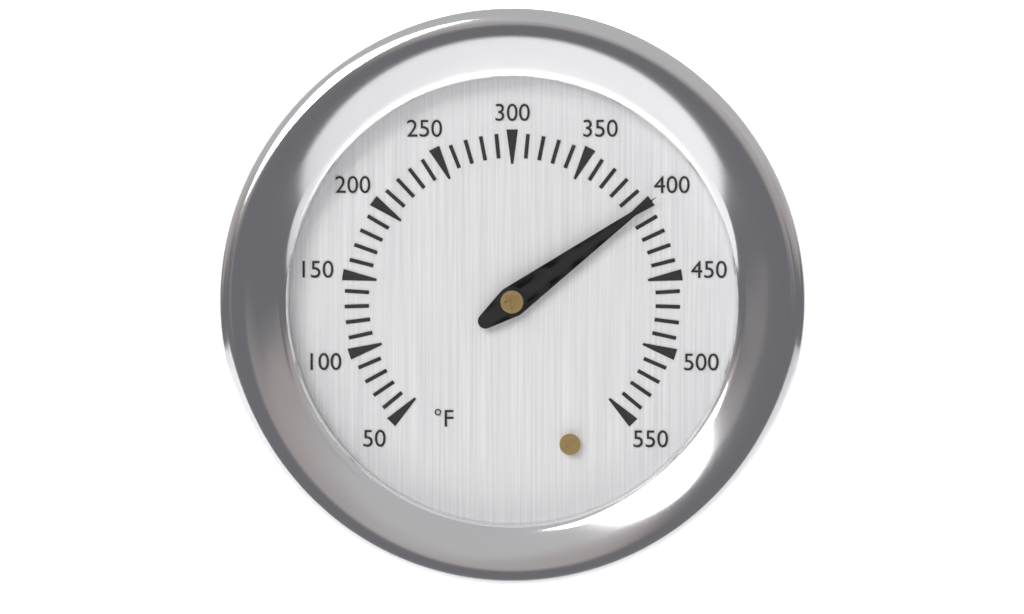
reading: 400 °F
